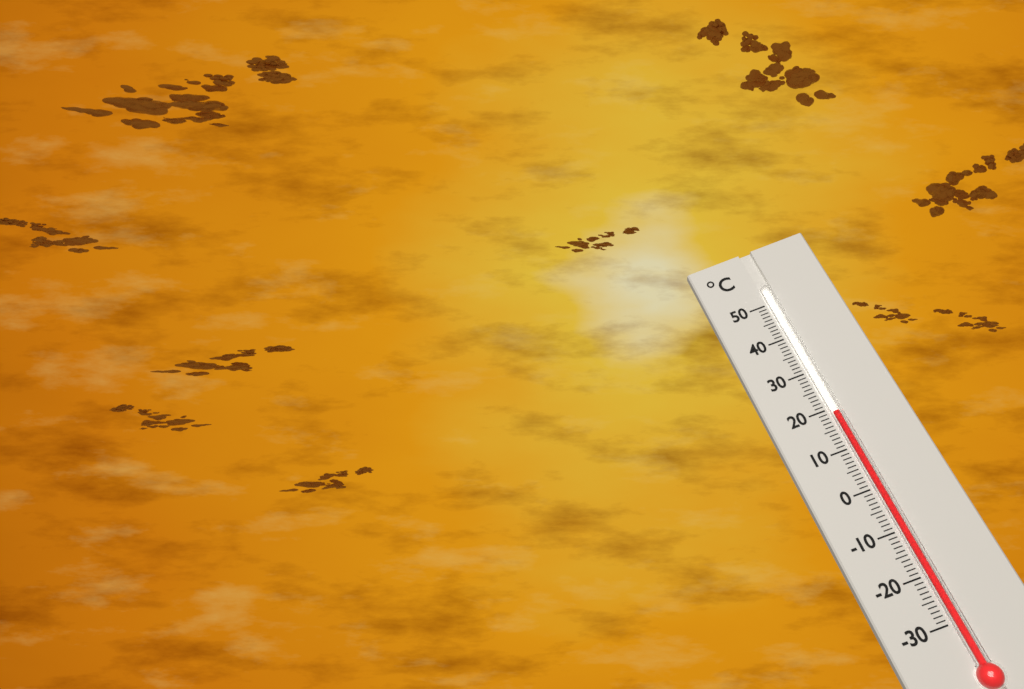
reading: 19 °C
